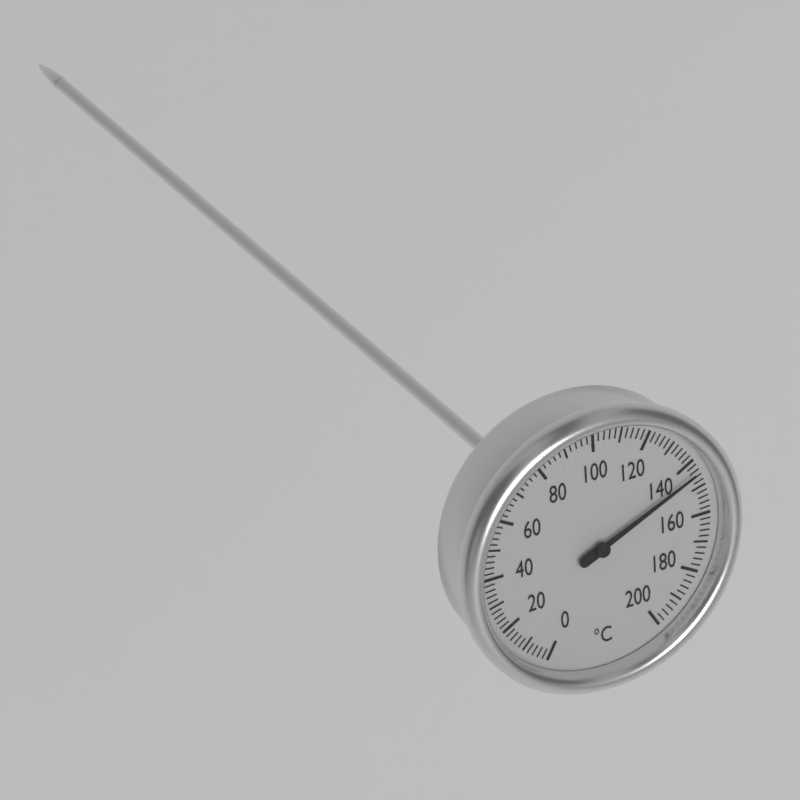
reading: 144 °C
